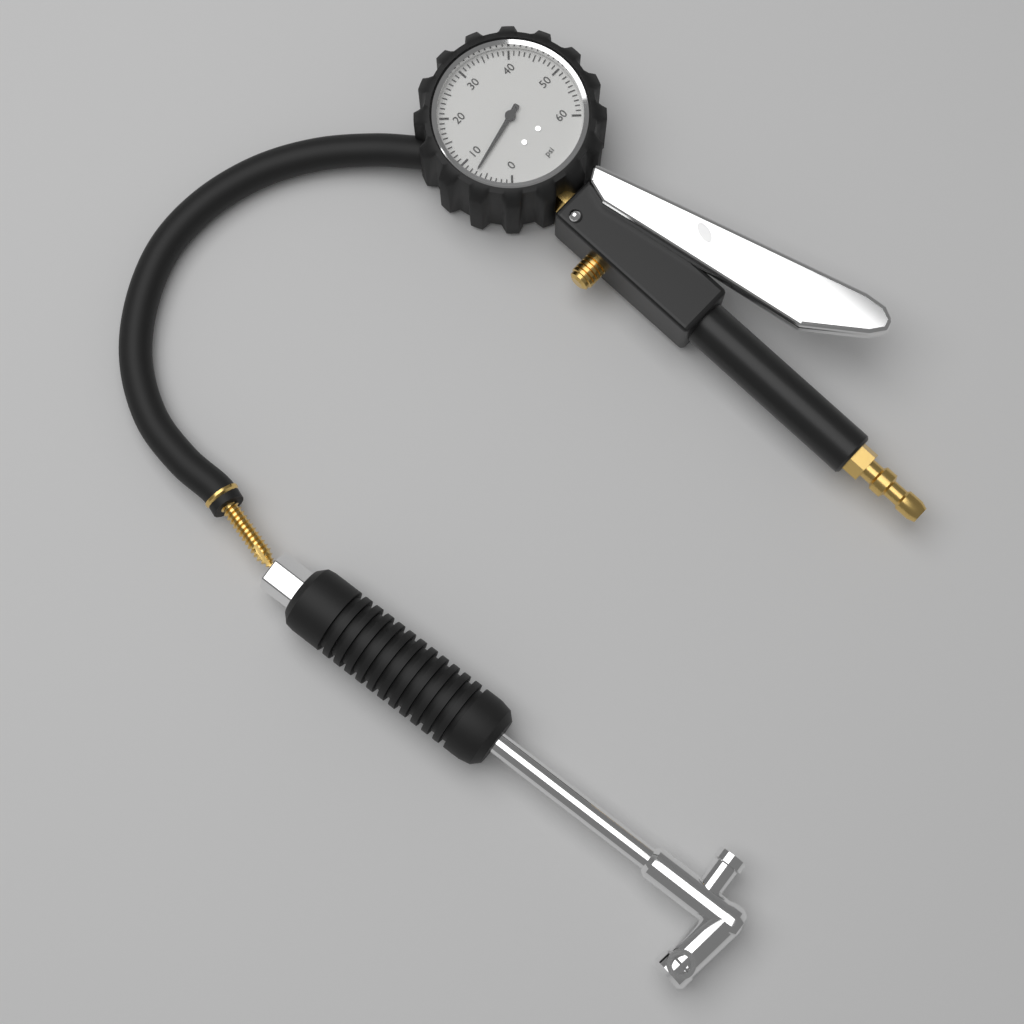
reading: 7 psi
